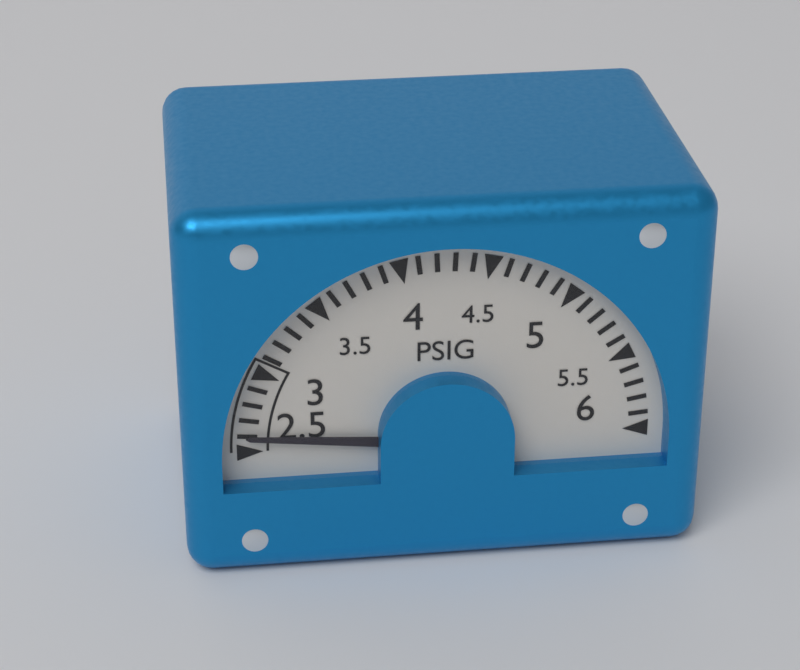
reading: 2.6 PSIG
